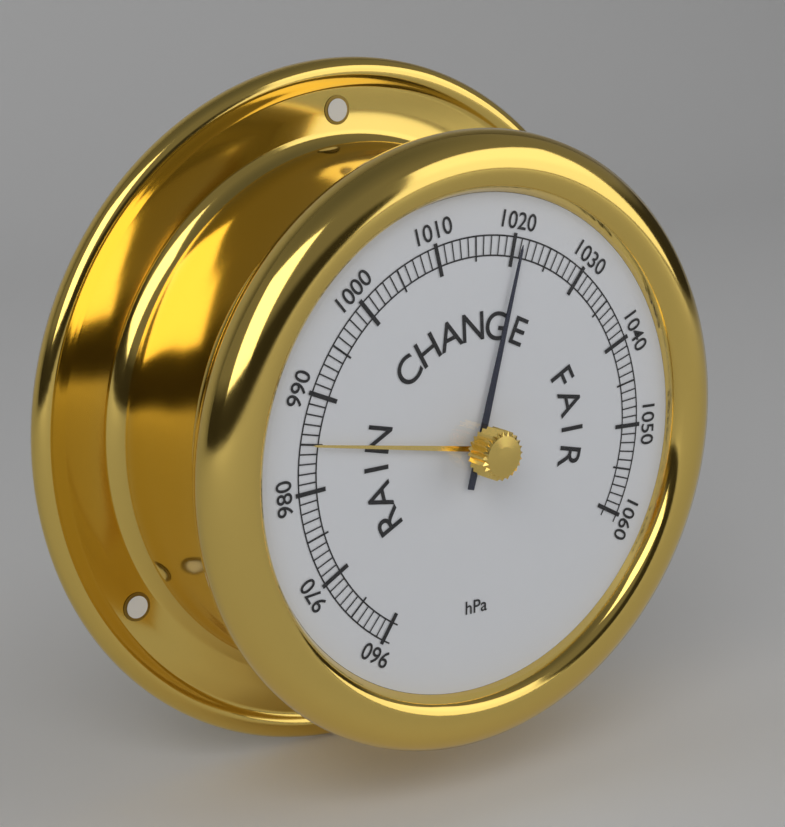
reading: 1021 hPa
